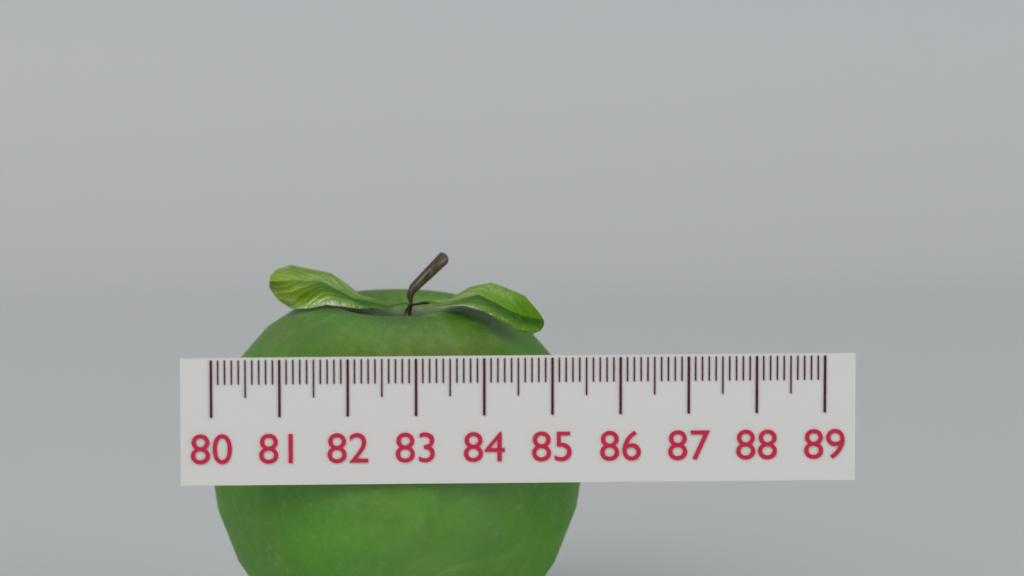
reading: 85.6 (no unit)
